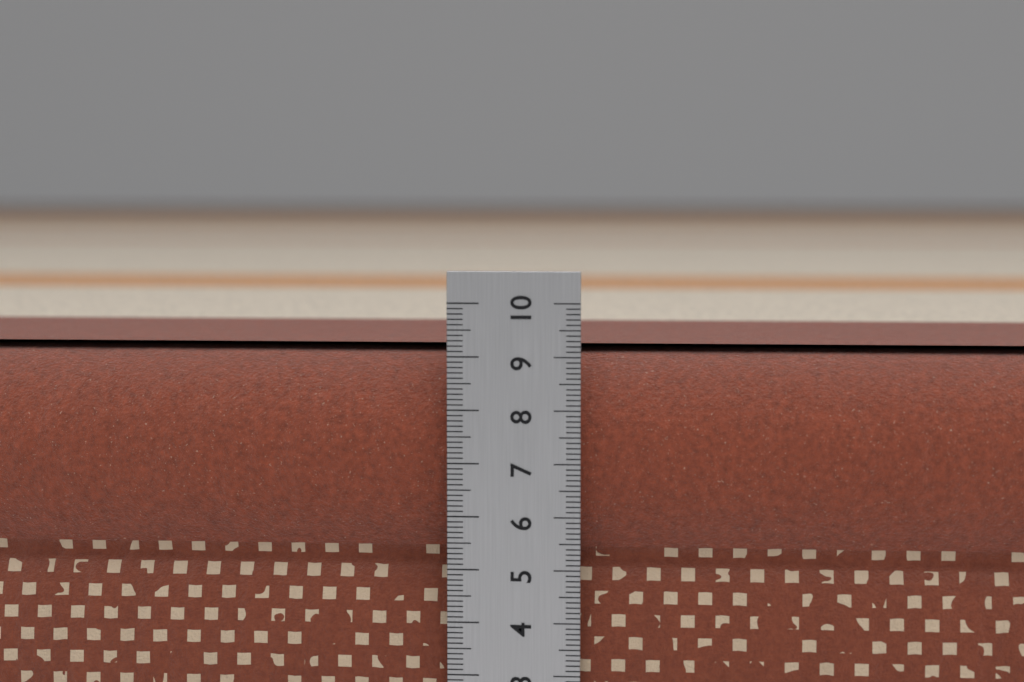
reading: 9.1 cm
